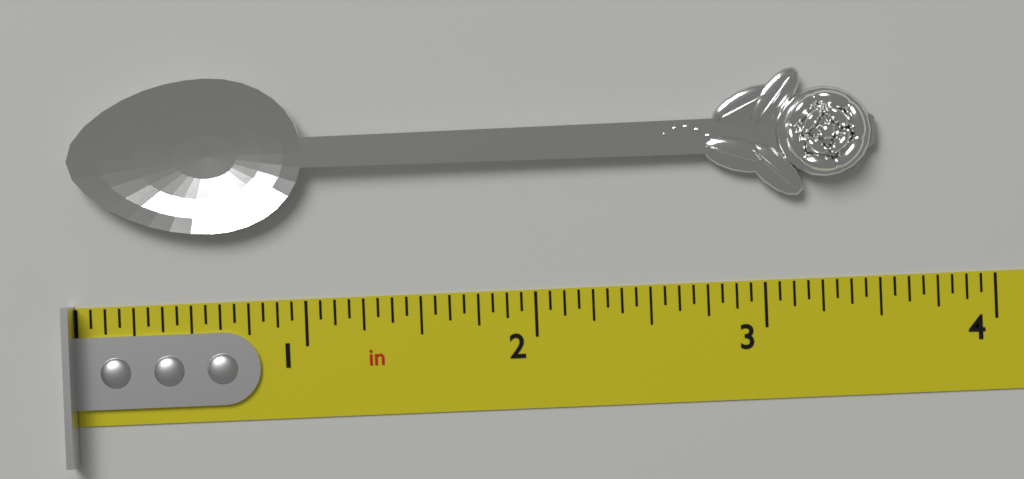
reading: 3.5000 in
